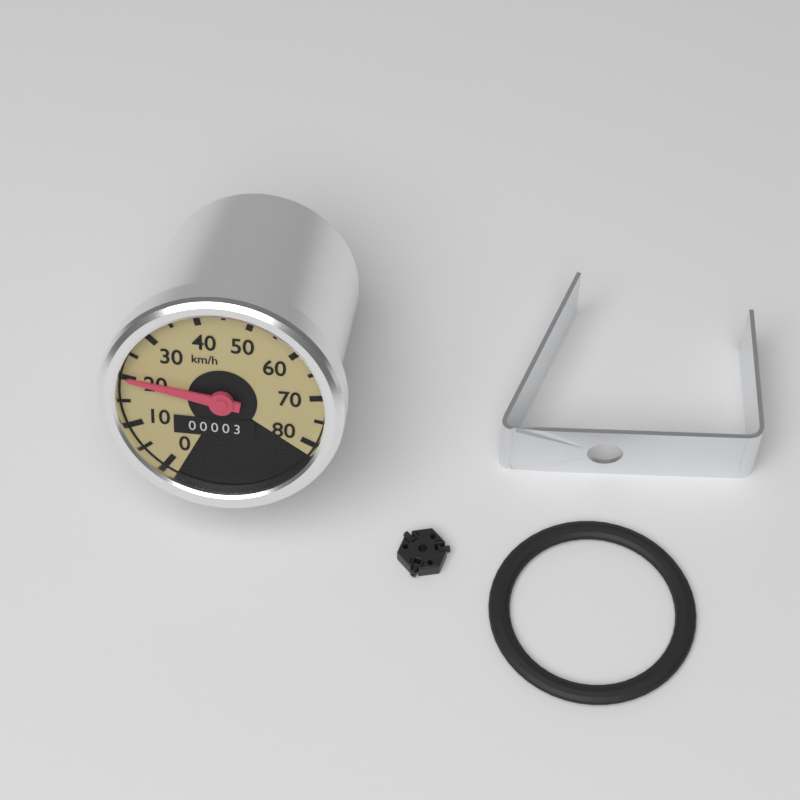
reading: 20 km/h
